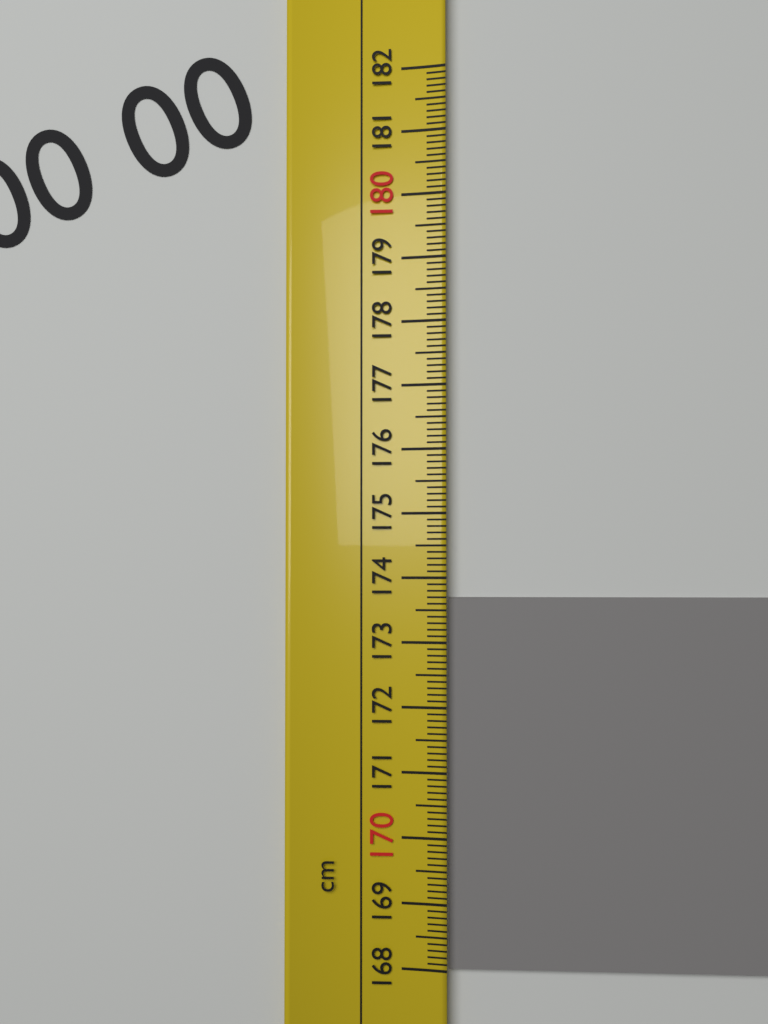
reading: 173.7 cm
